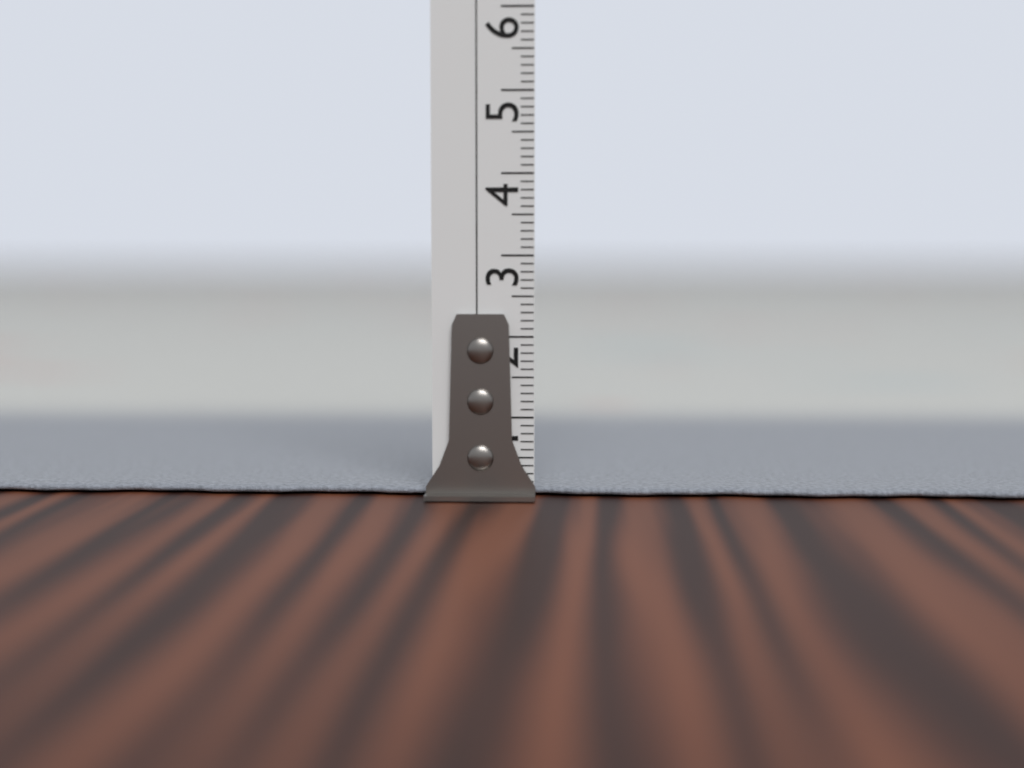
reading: 0.1 cm
